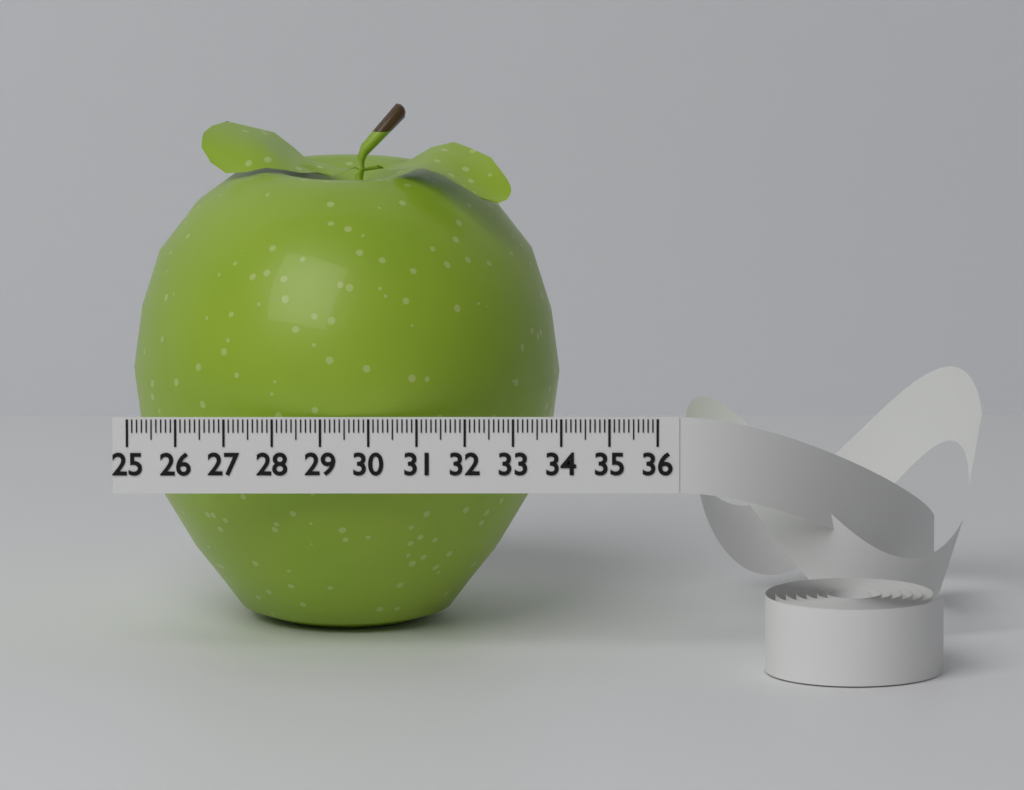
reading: 34.0 (no unit)
